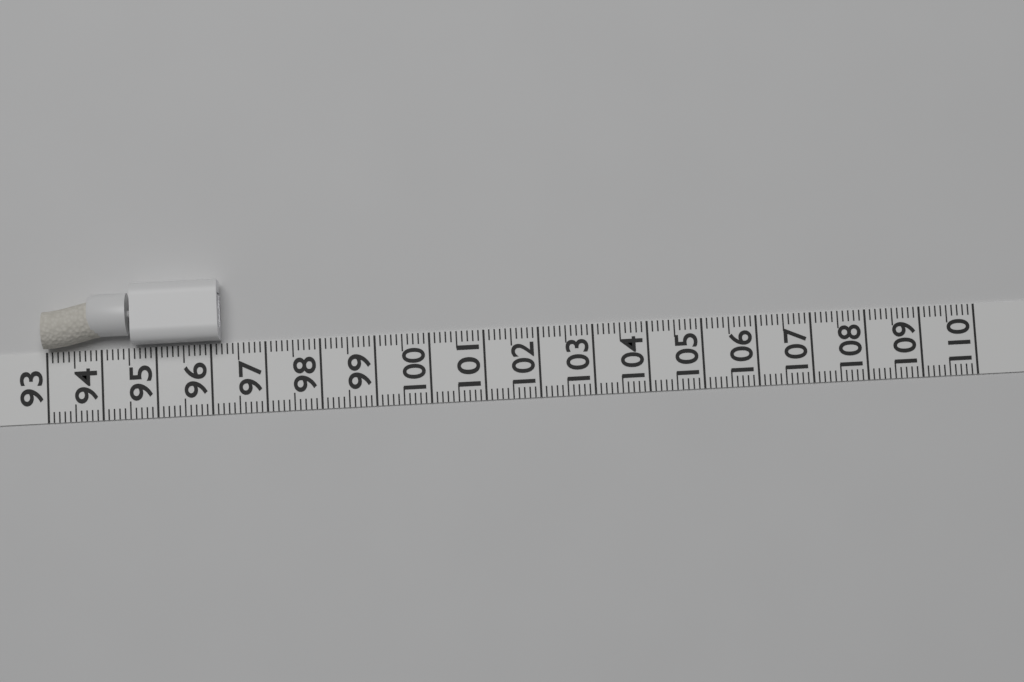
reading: 96.2 (no unit)
